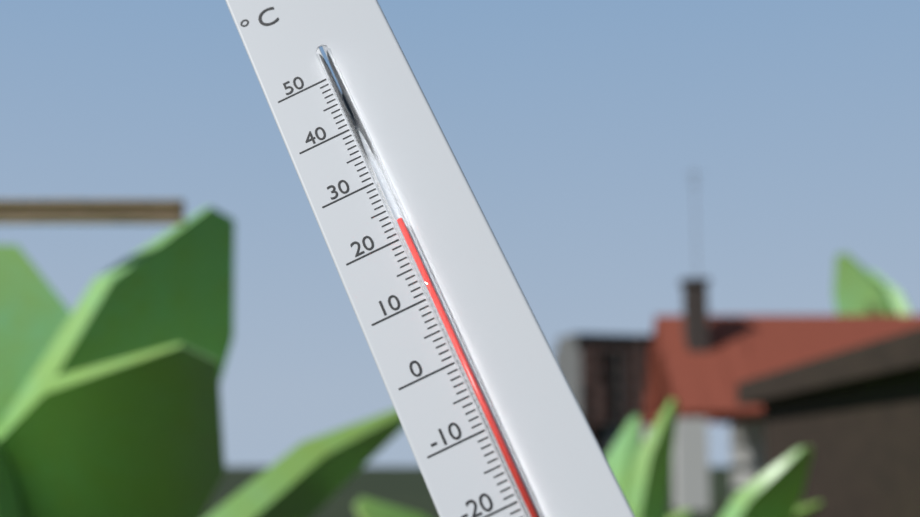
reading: 22 °C
